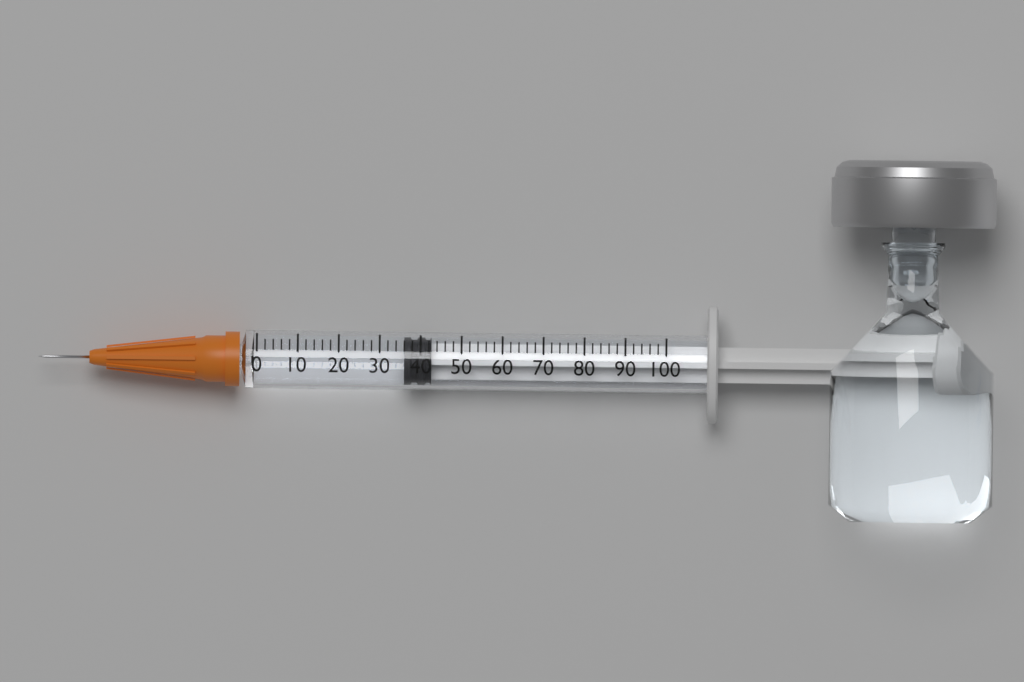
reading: 36 (no unit)
